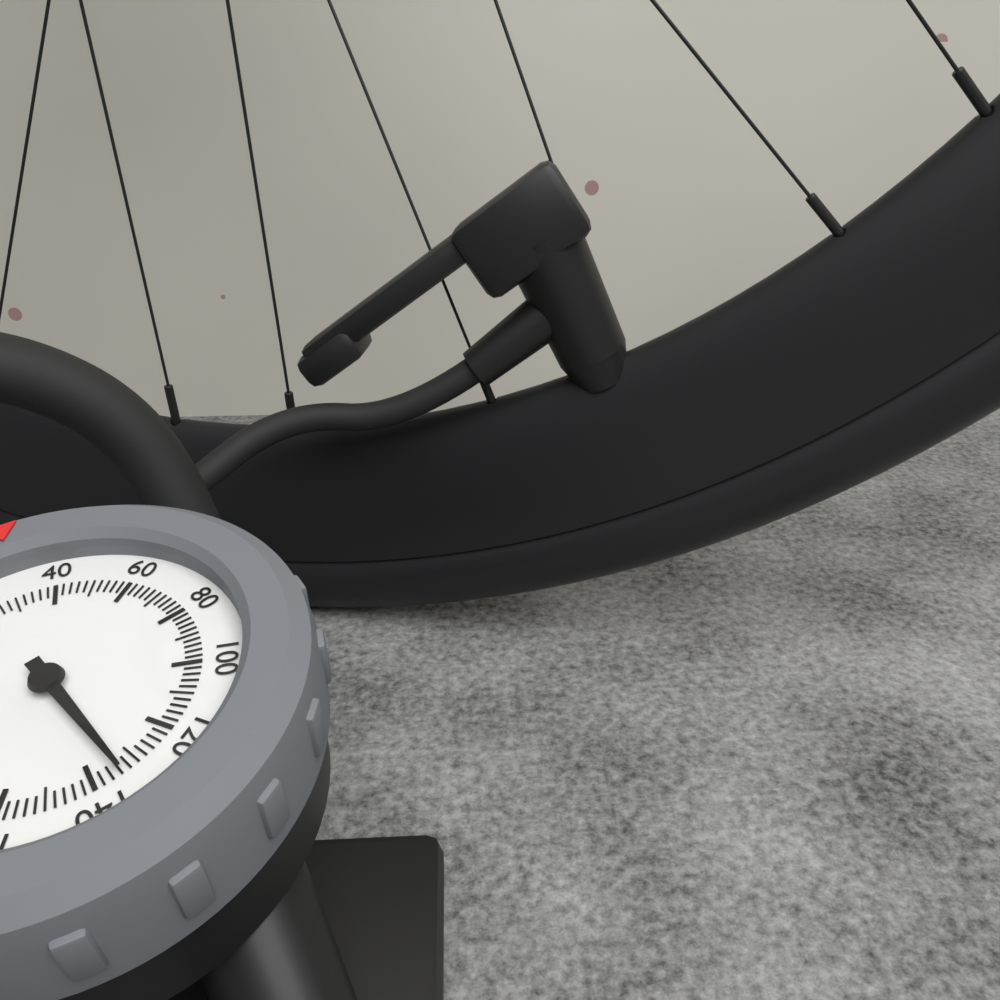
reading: 134 psi
